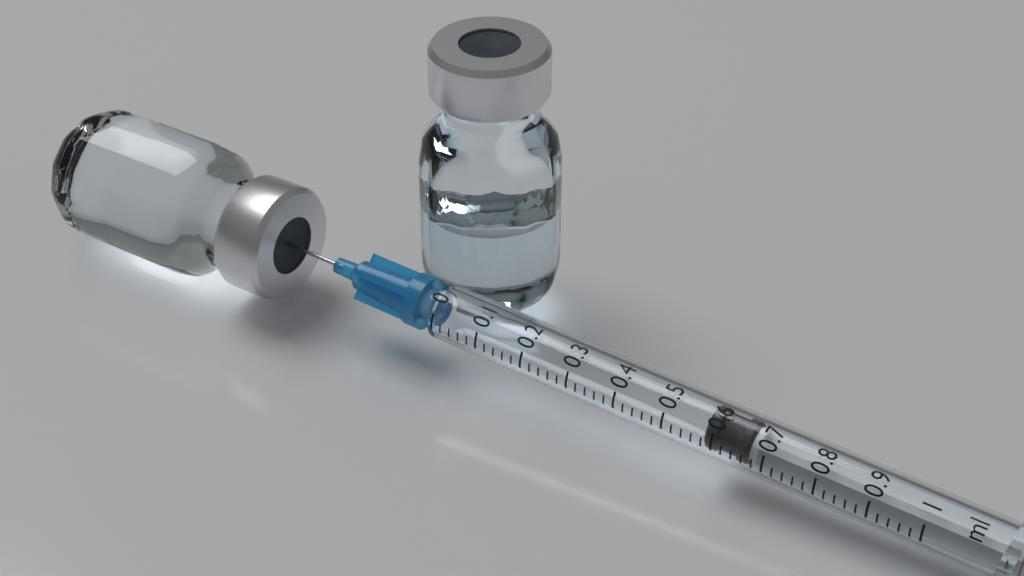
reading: 0.58 ml
